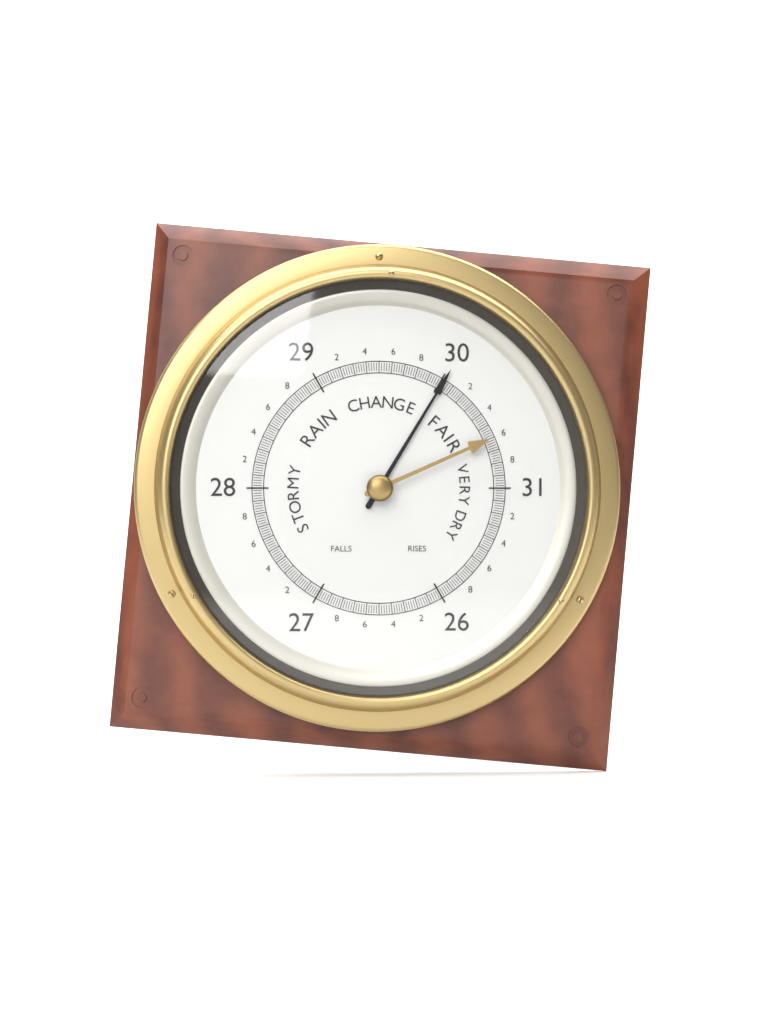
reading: 30.02 (no unit)
